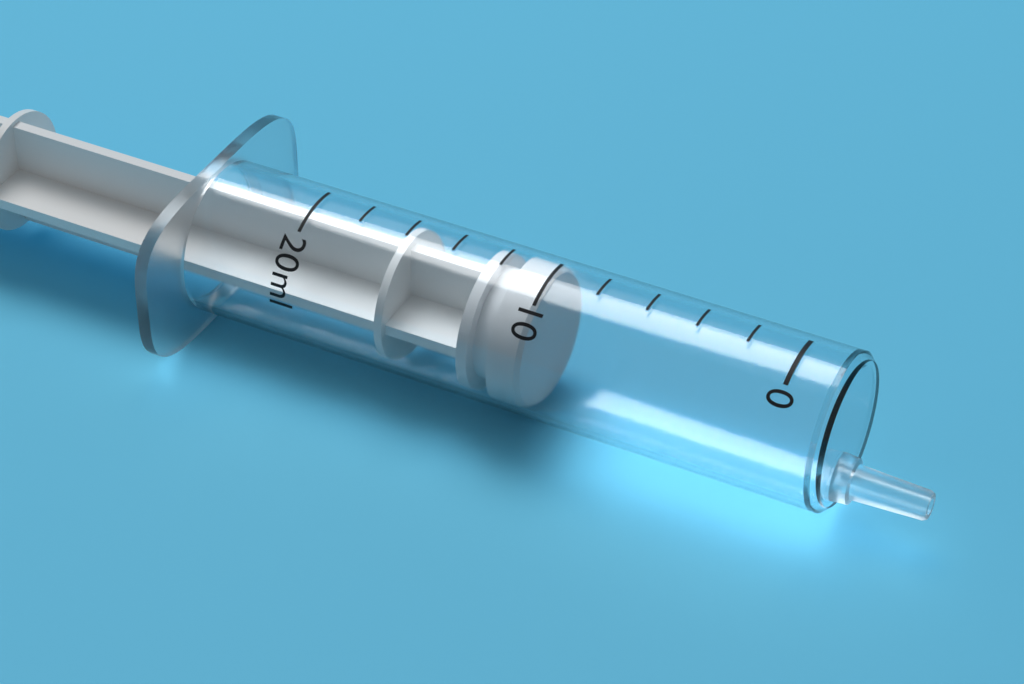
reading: 10 ml
